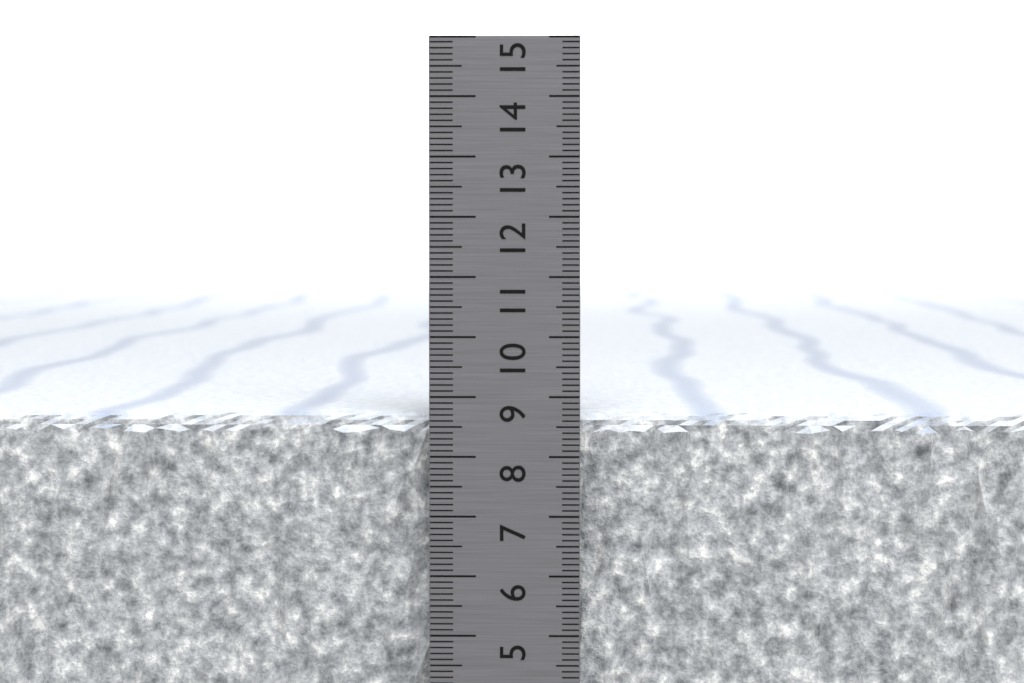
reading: 8.7 cm
